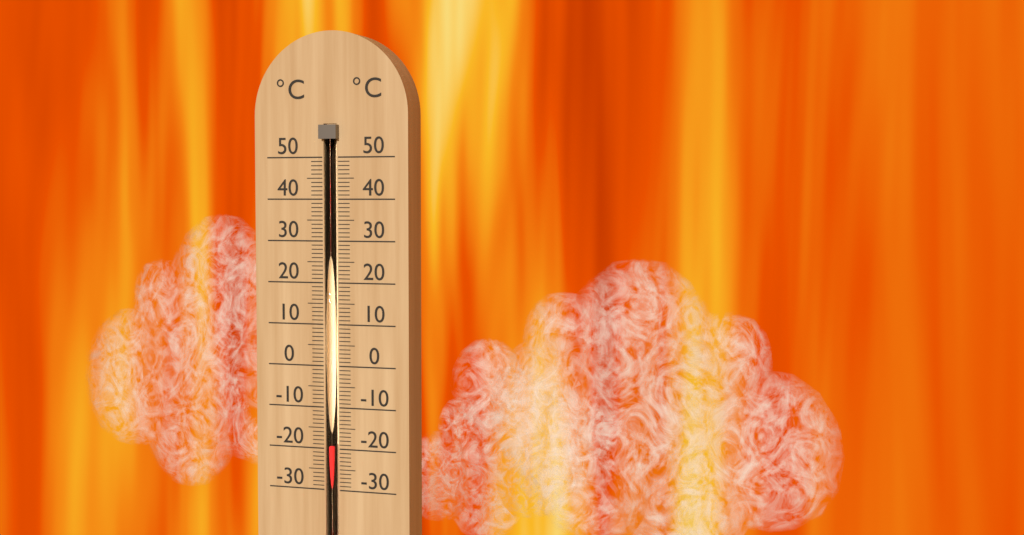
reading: -19 °C
